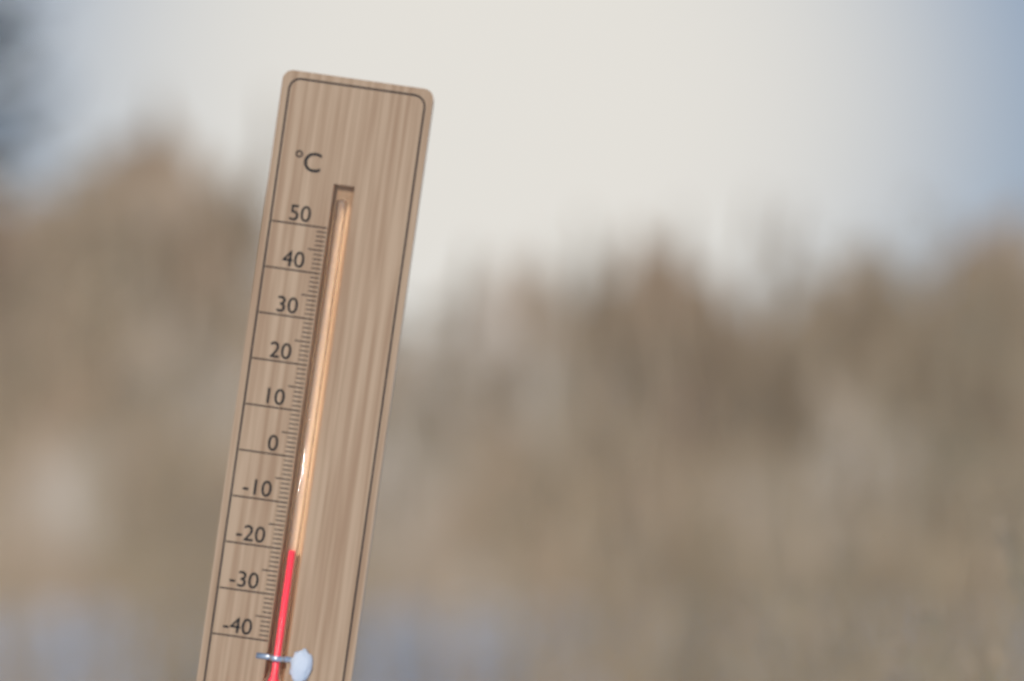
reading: -20 °C
